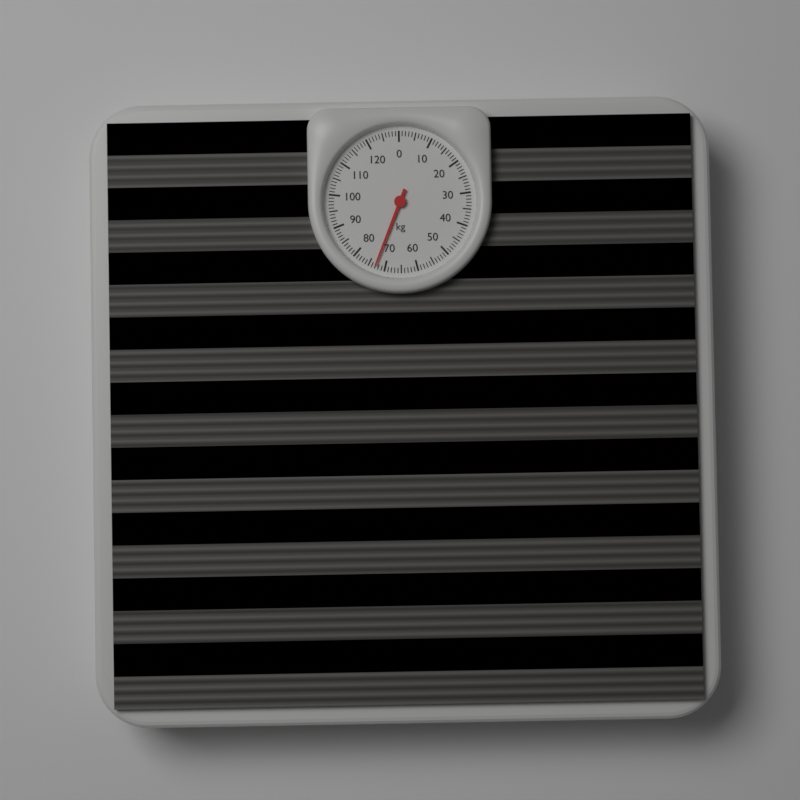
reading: 73 kg
